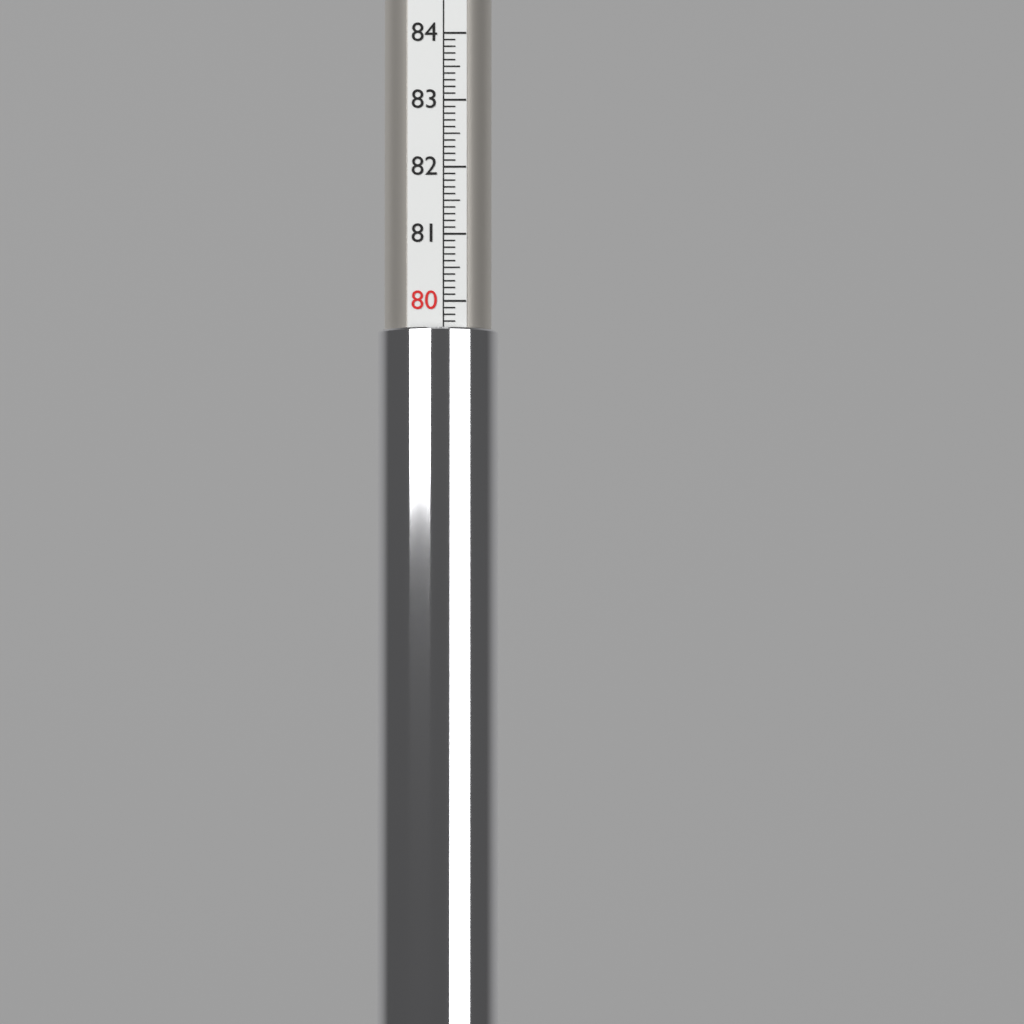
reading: 79.6 (no unit)
